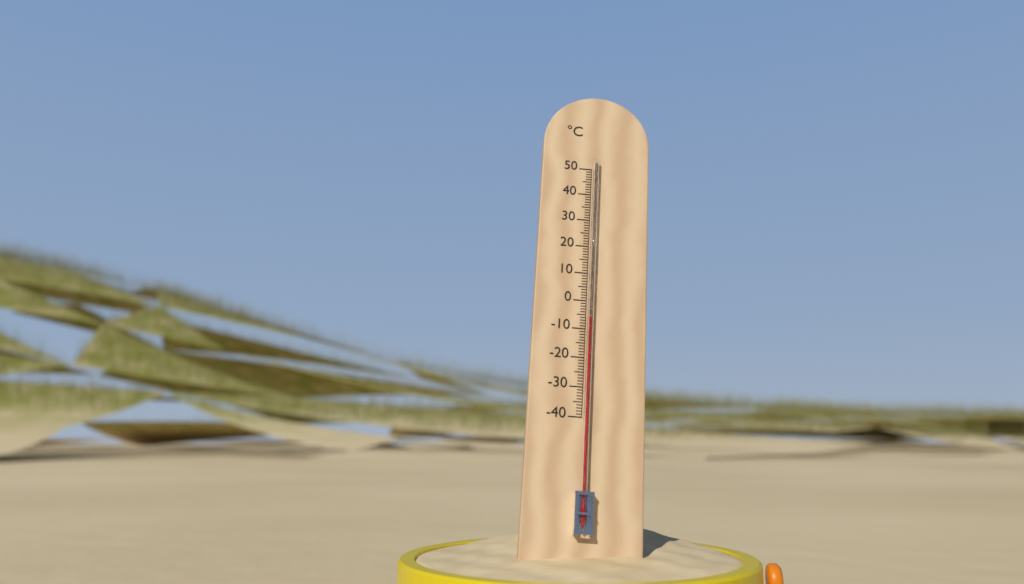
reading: -6 °C
